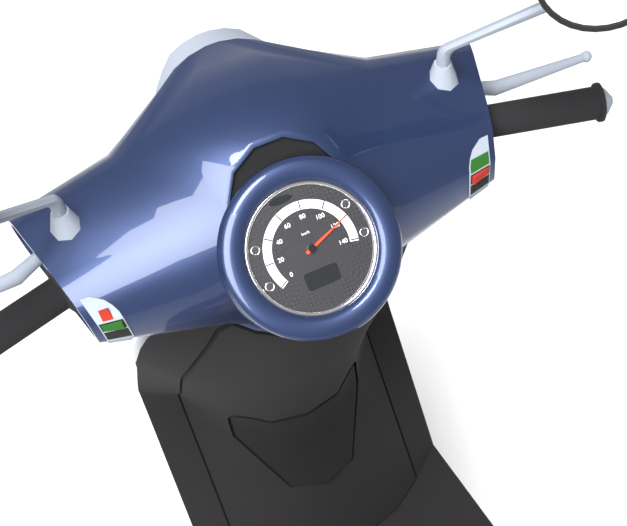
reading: 120 km/h
